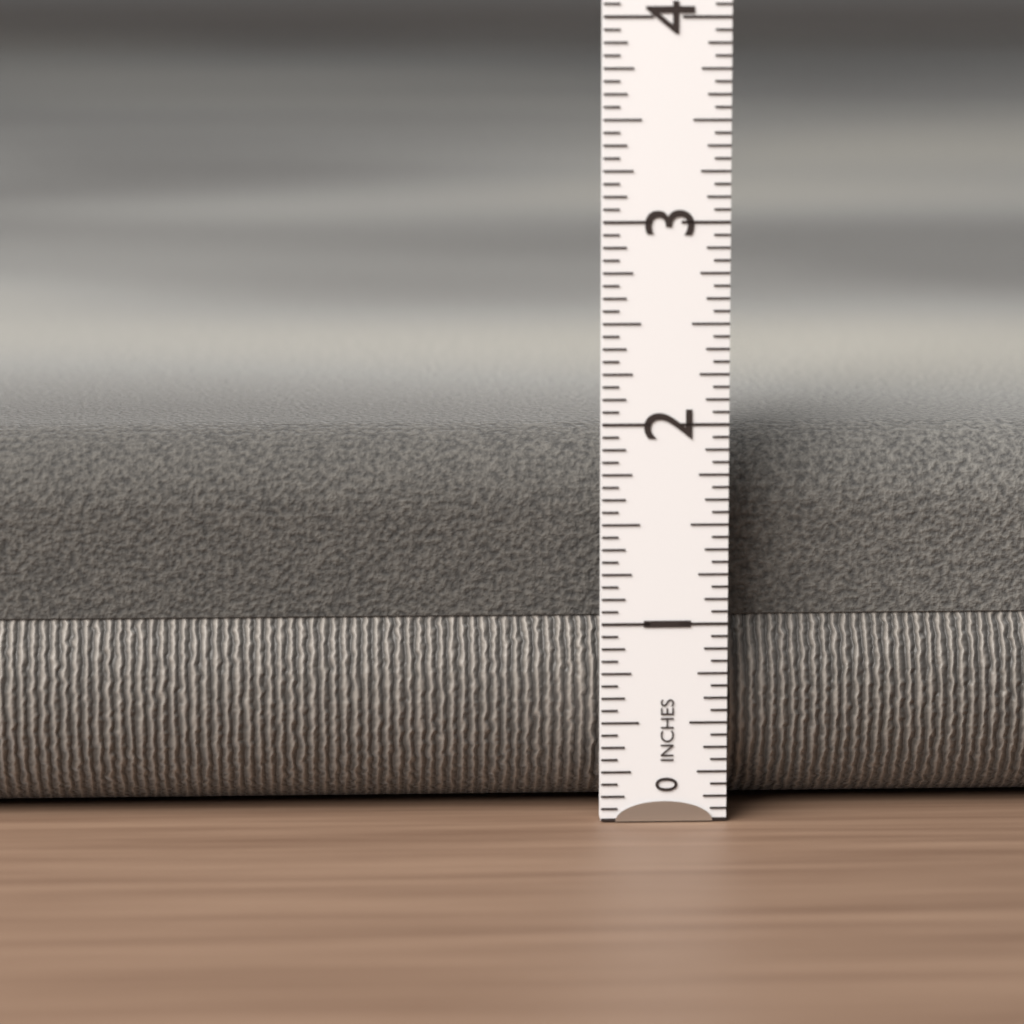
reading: 1.9375 in
